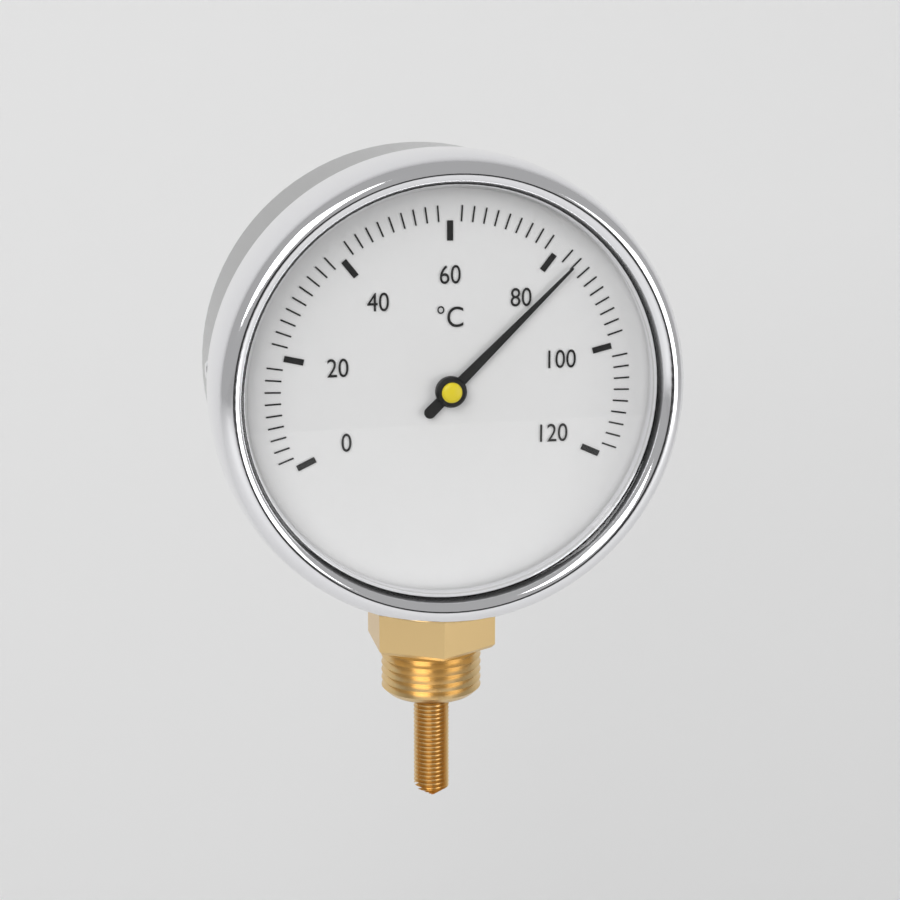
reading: 84 °C
